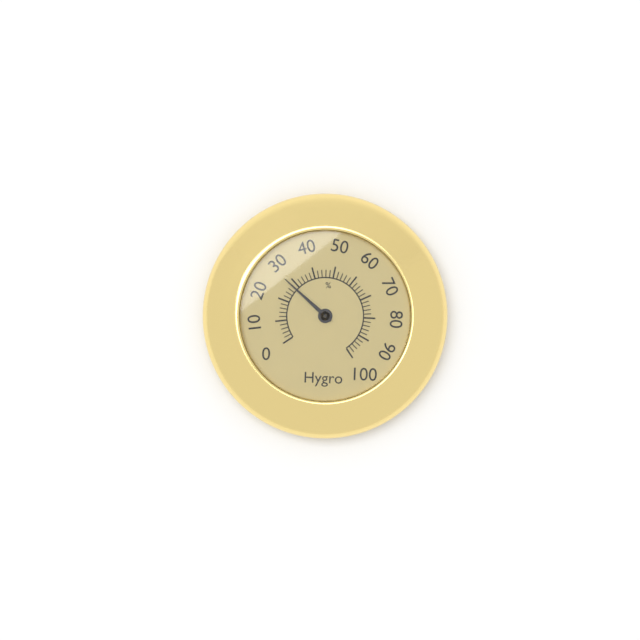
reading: 28 %
